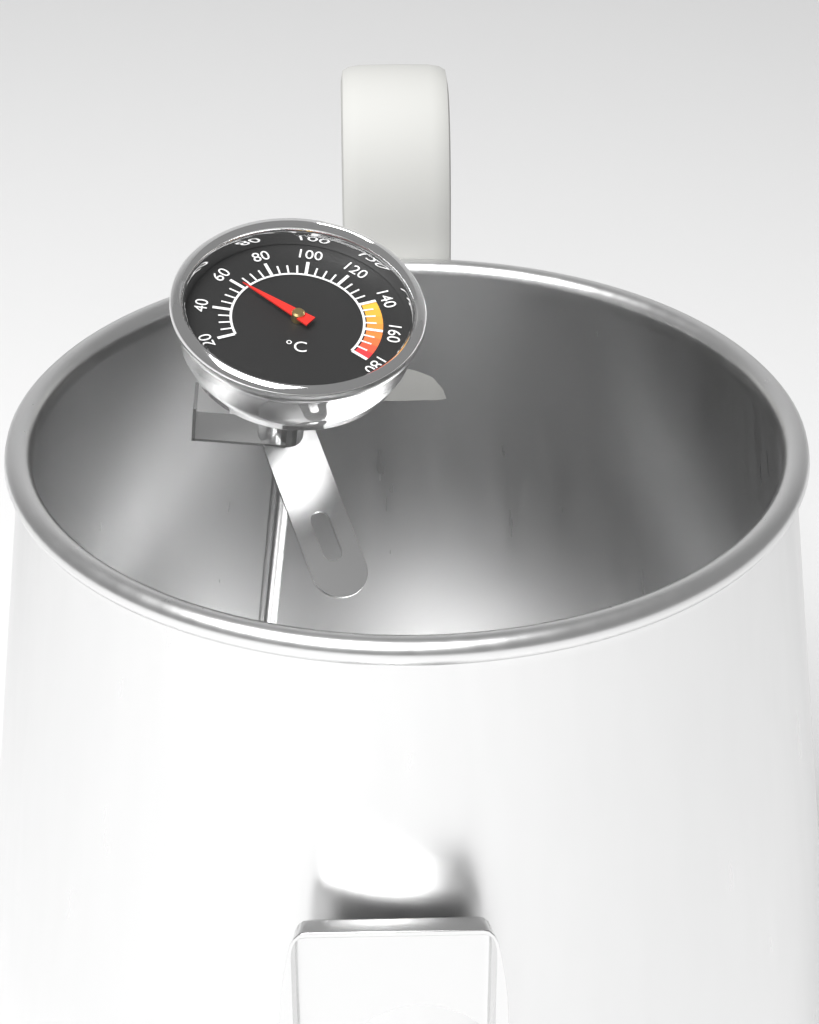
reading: 60 °C
